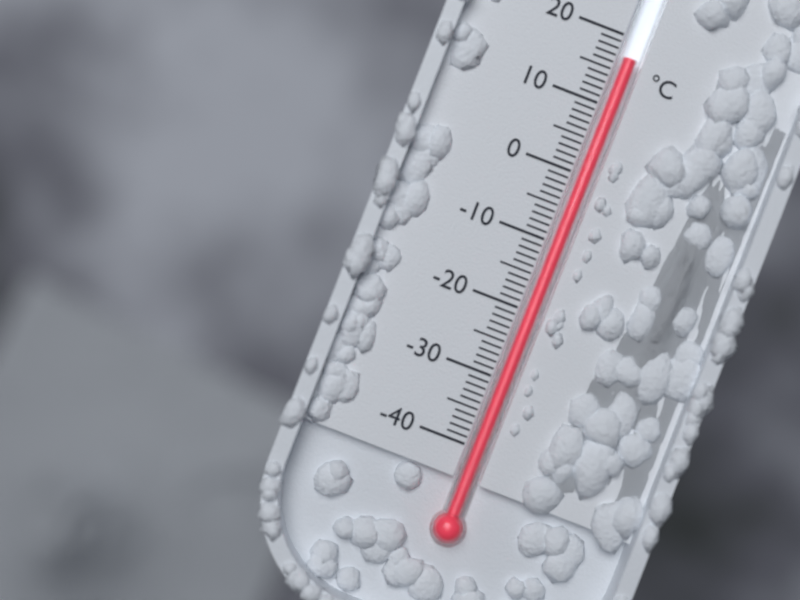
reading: 17 °C
